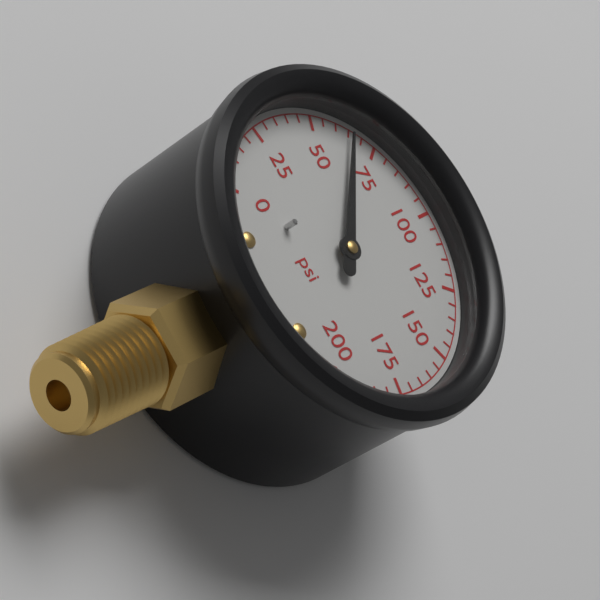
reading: 65 psi
